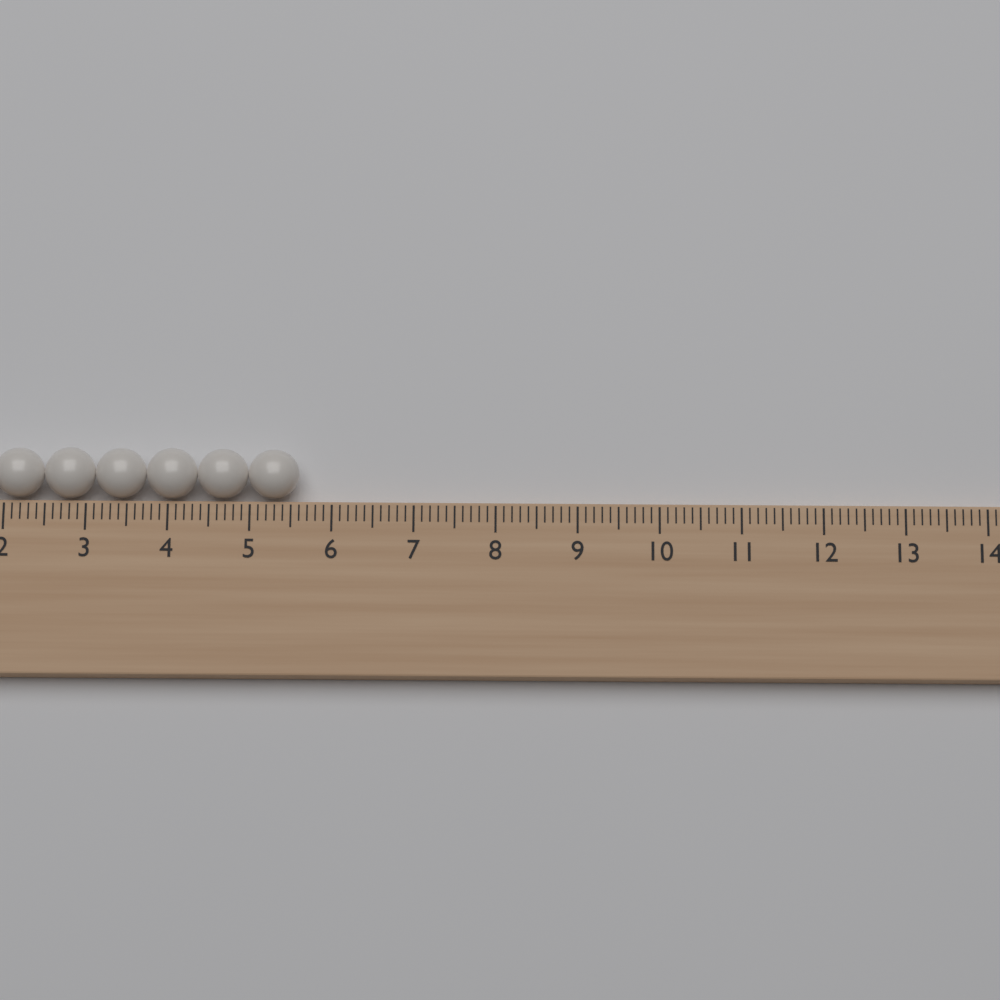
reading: 5.6 (no unit)
